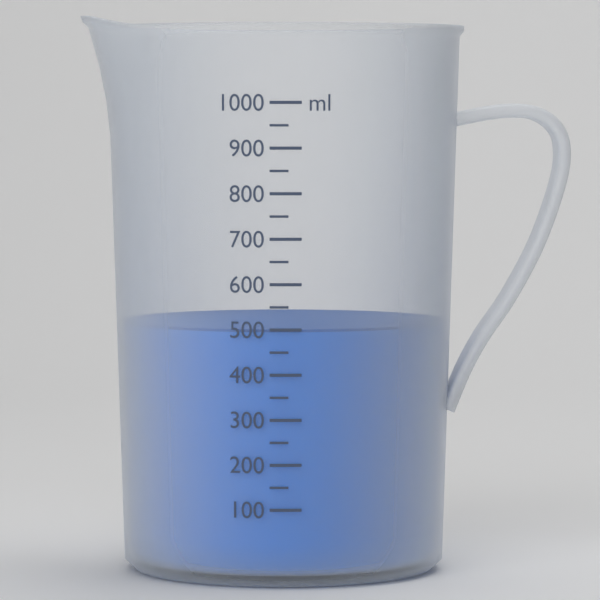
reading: 500 ml
